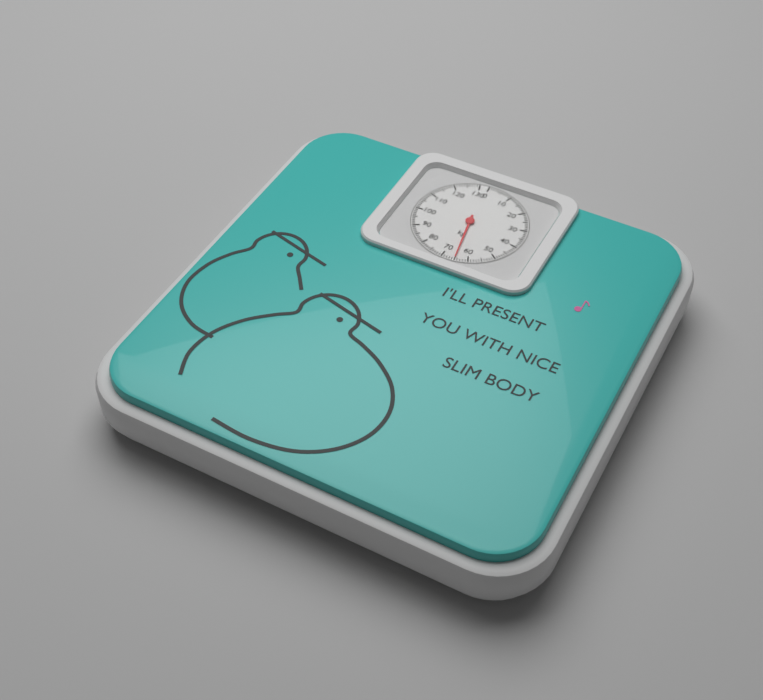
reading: 65 kg
